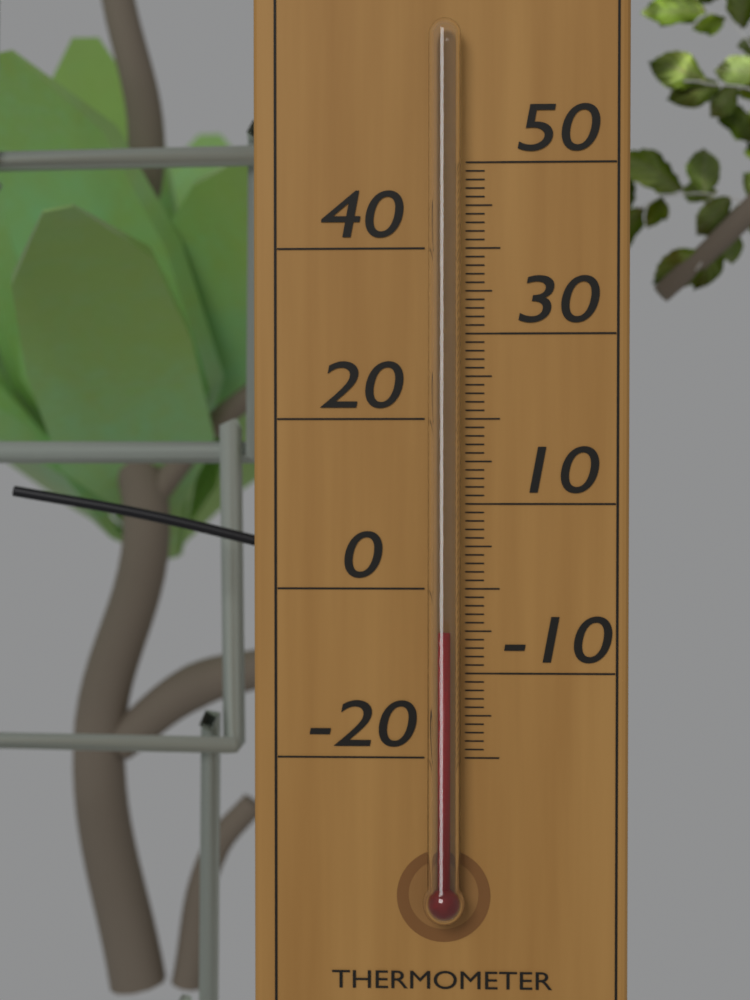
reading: -5 °C
